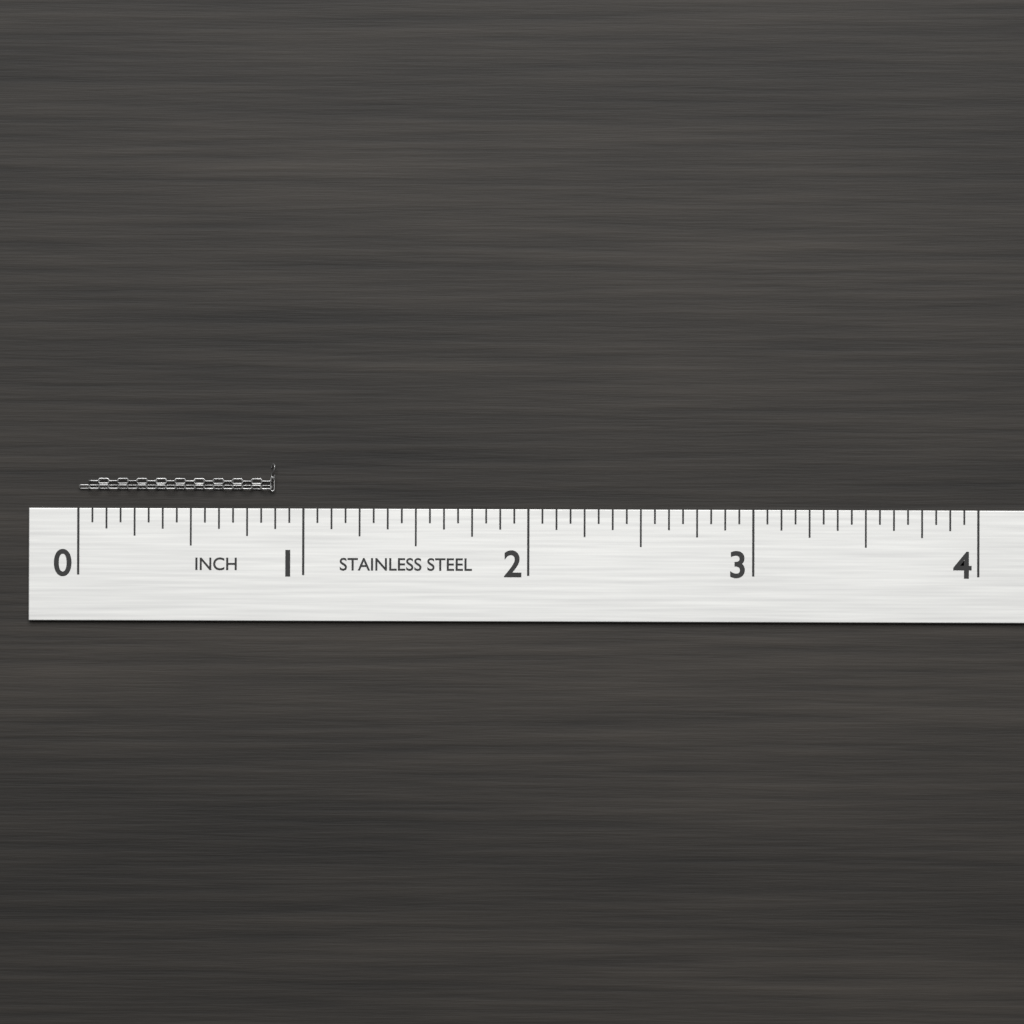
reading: 0.8750 in
